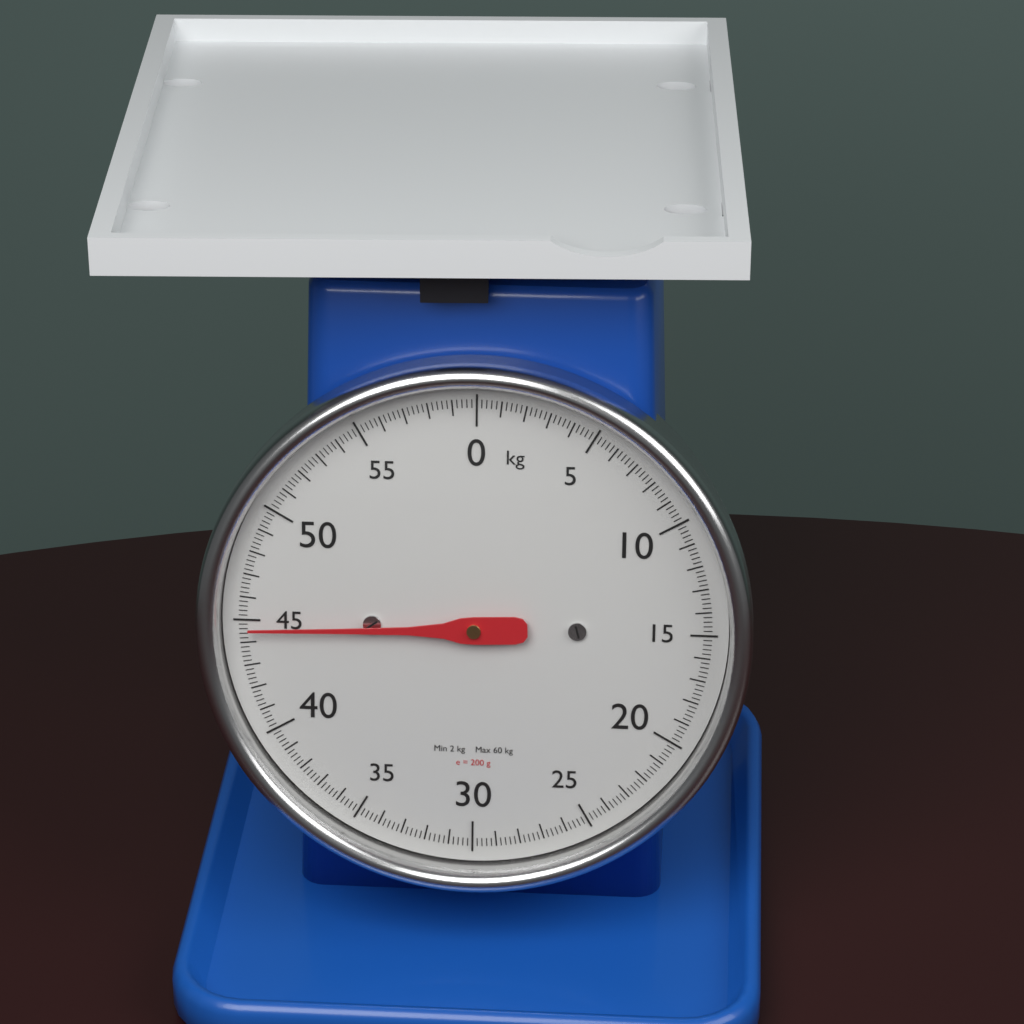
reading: 44.6 kg
